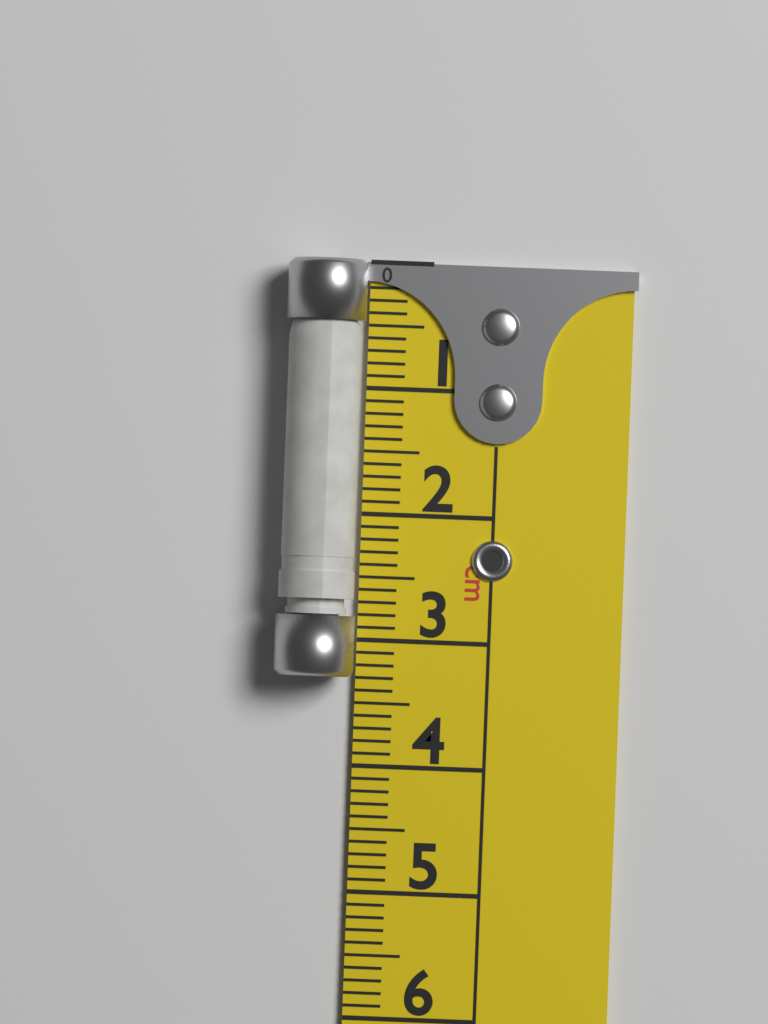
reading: 3.3 cm
